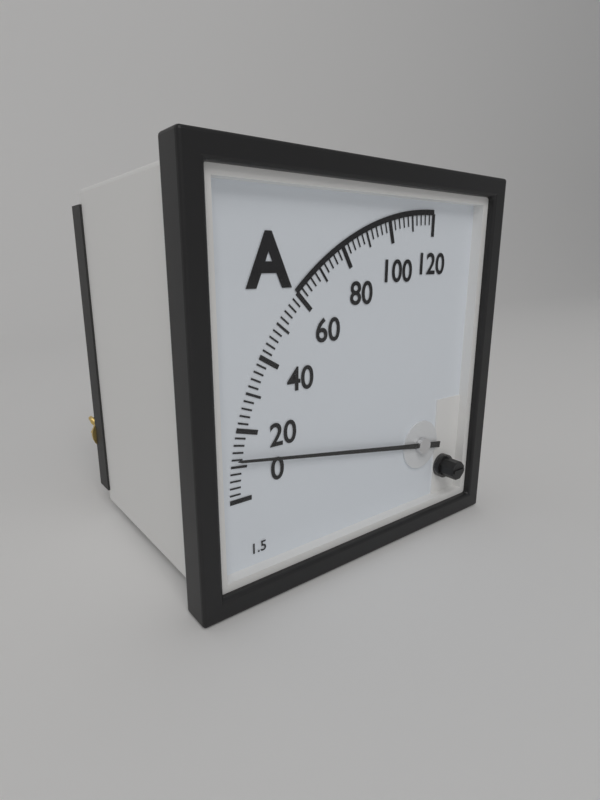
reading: 12 A
